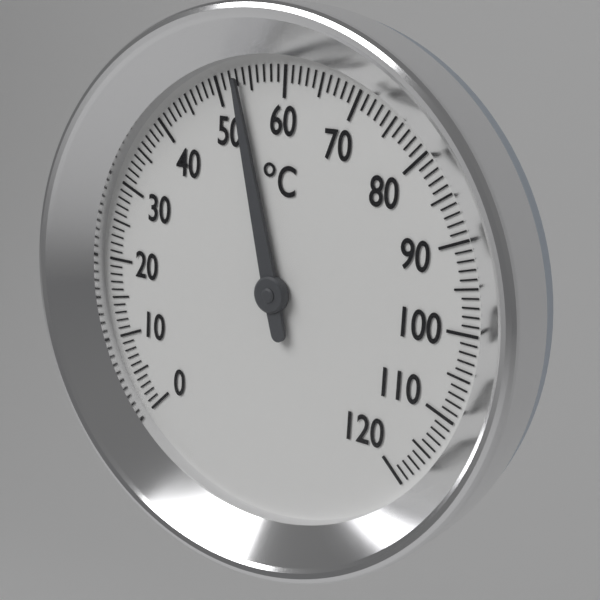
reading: 53 °C
